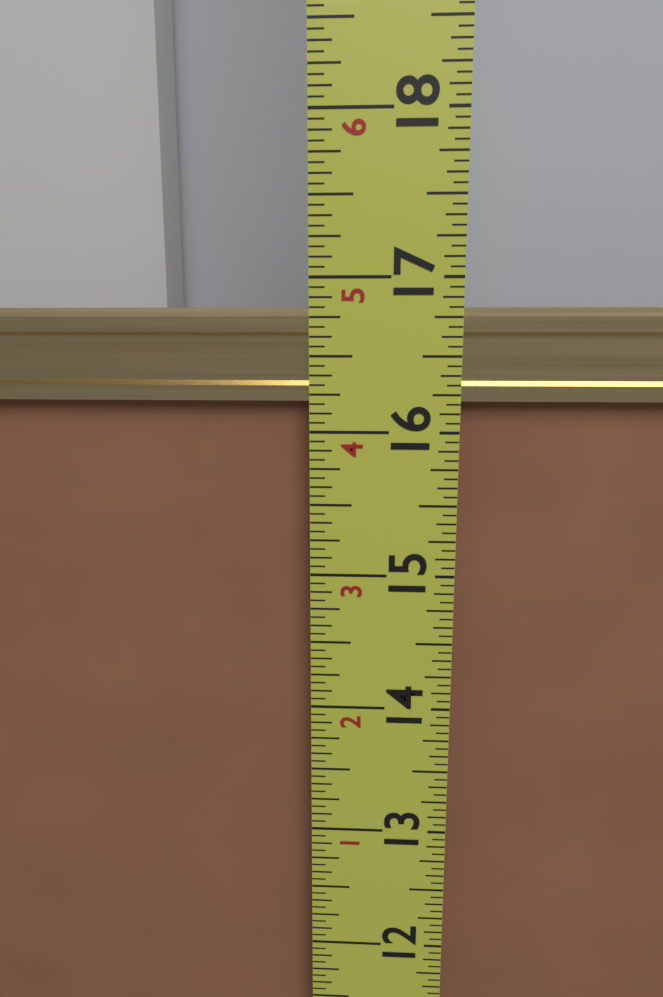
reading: 16.8125 in
